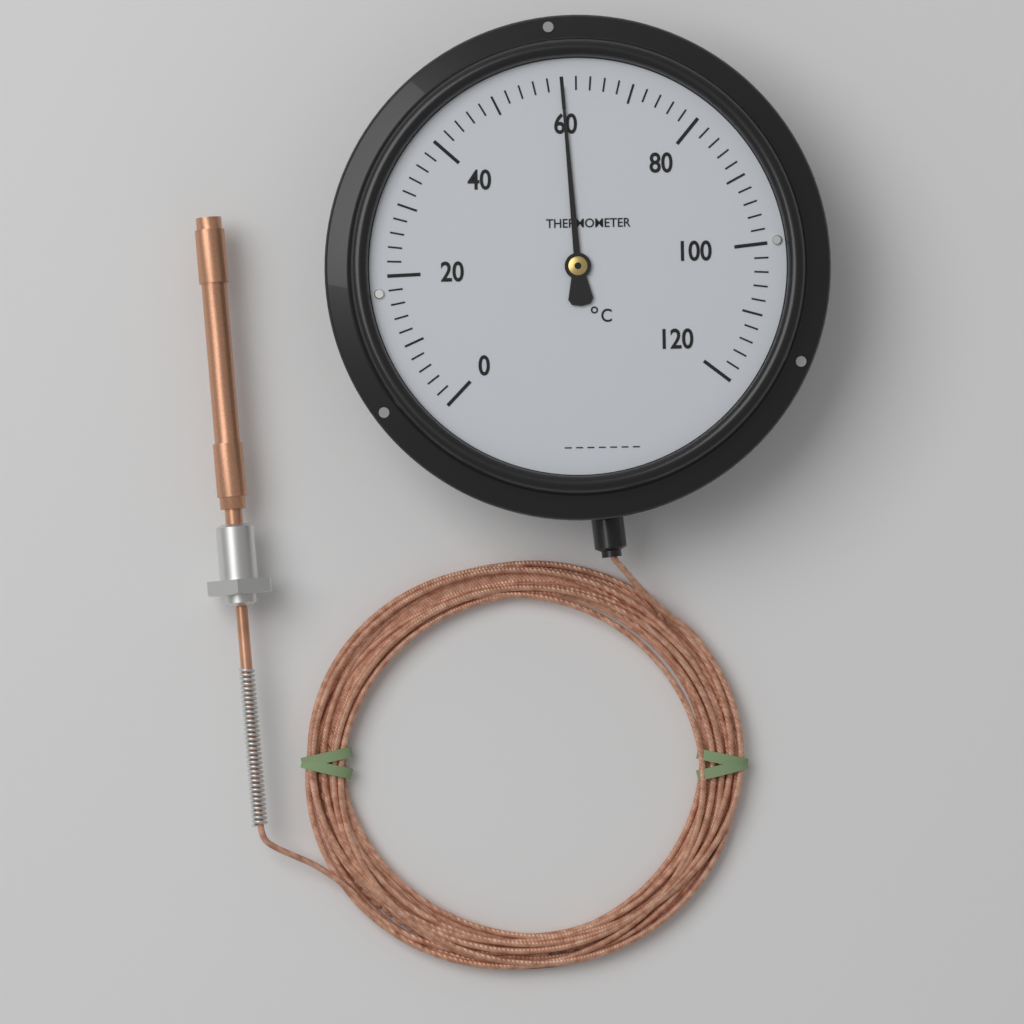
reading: 60 °C
